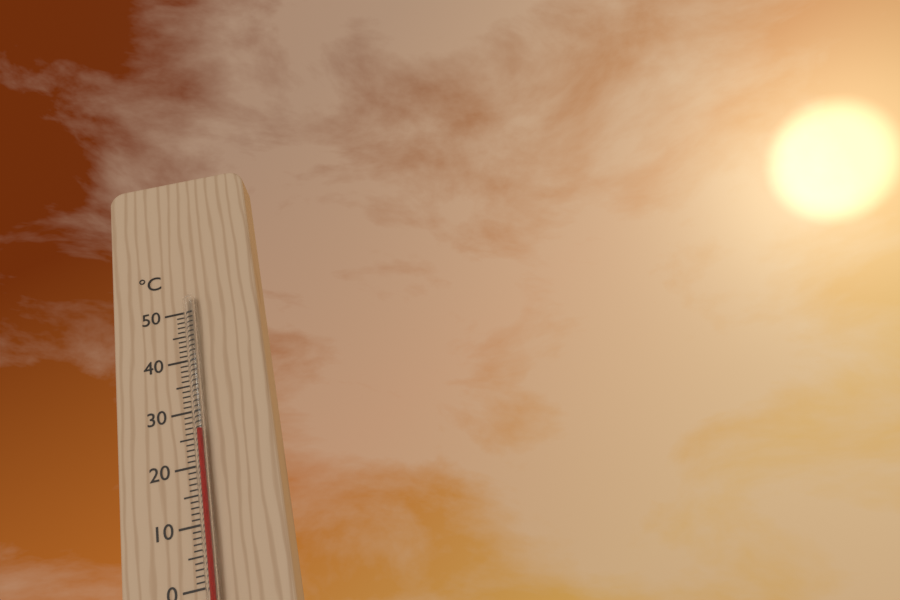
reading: 26 °C
